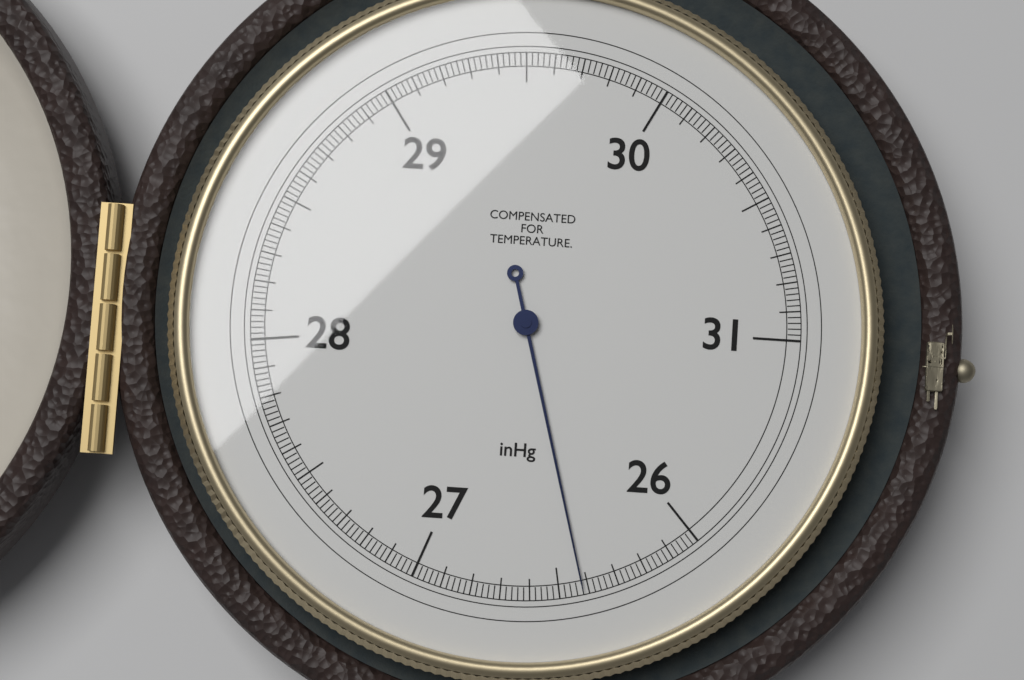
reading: 26.42 inHg
